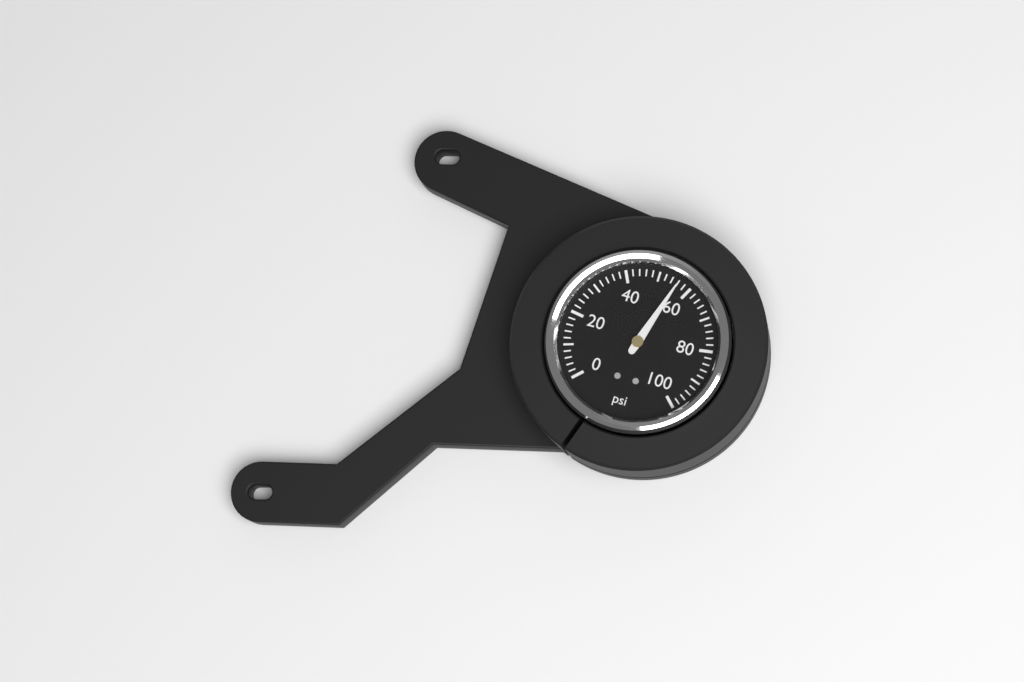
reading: 56 psi
